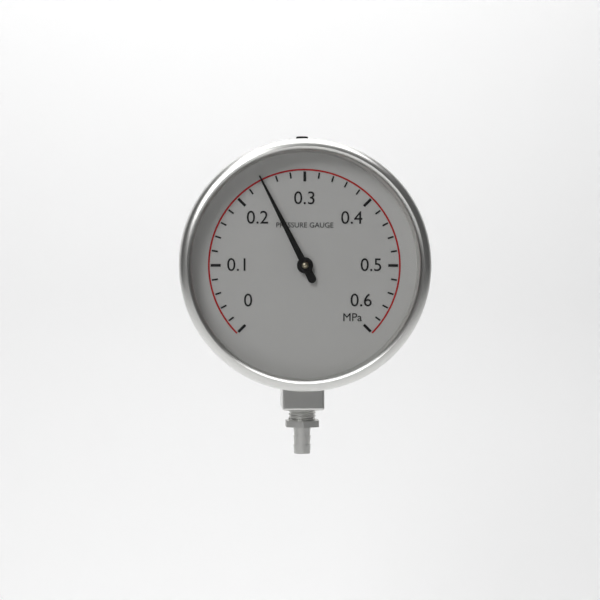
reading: 0.24 MPa
